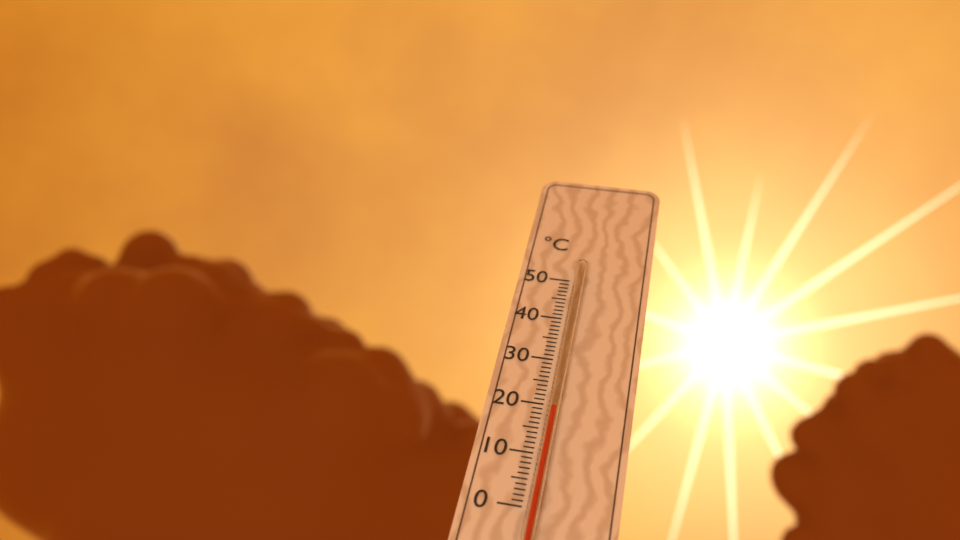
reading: 19 °C
